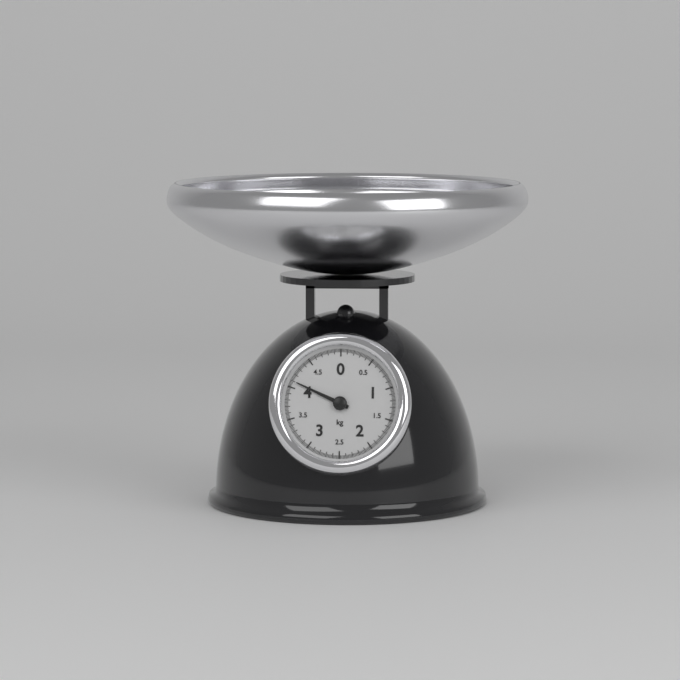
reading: 4.10 kg
